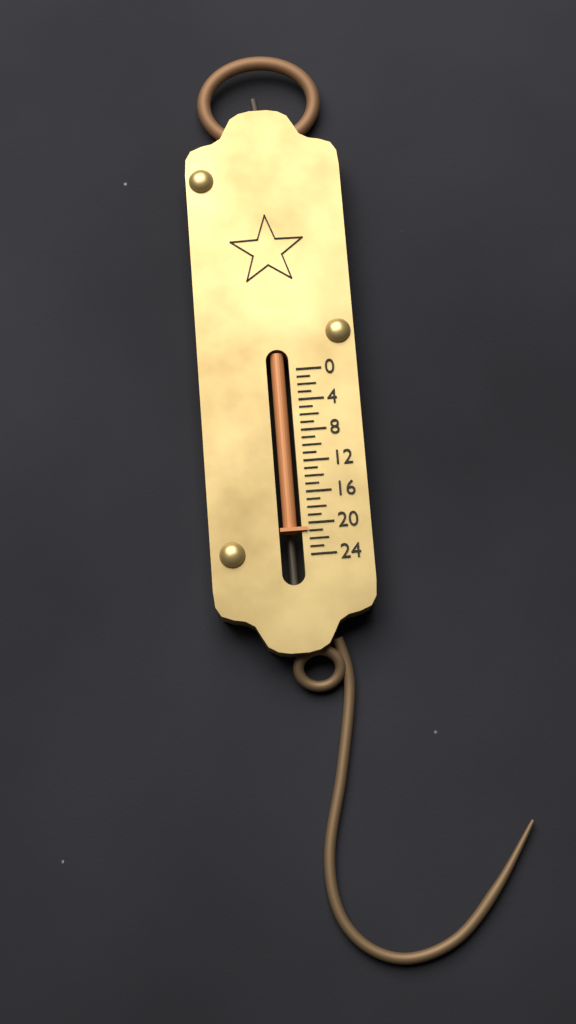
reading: 21 (no unit)
